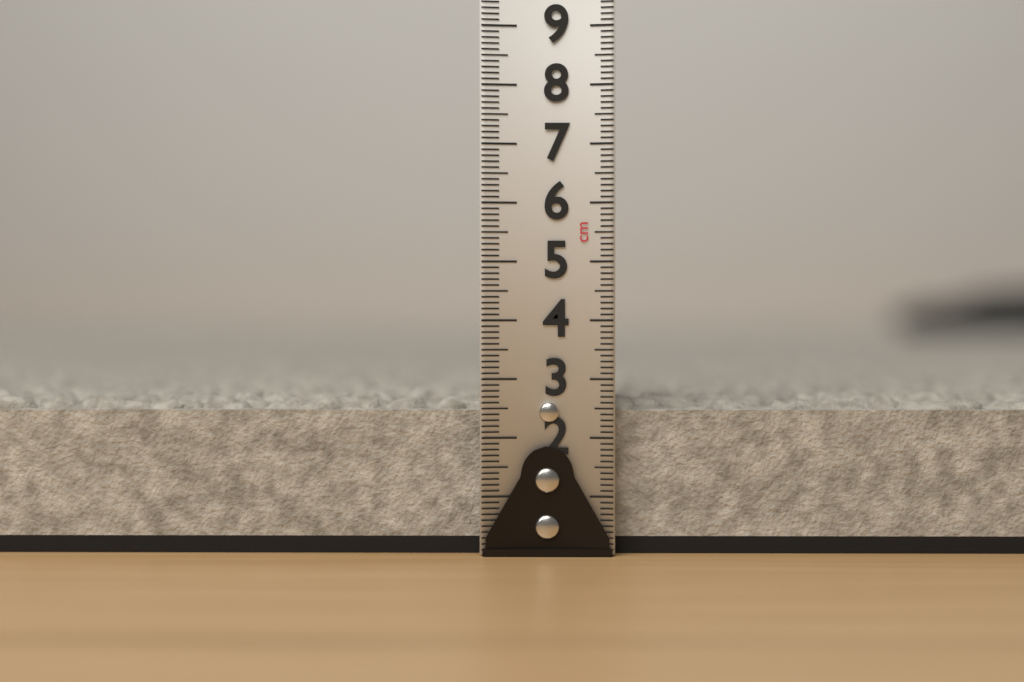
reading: 2.8 cm
